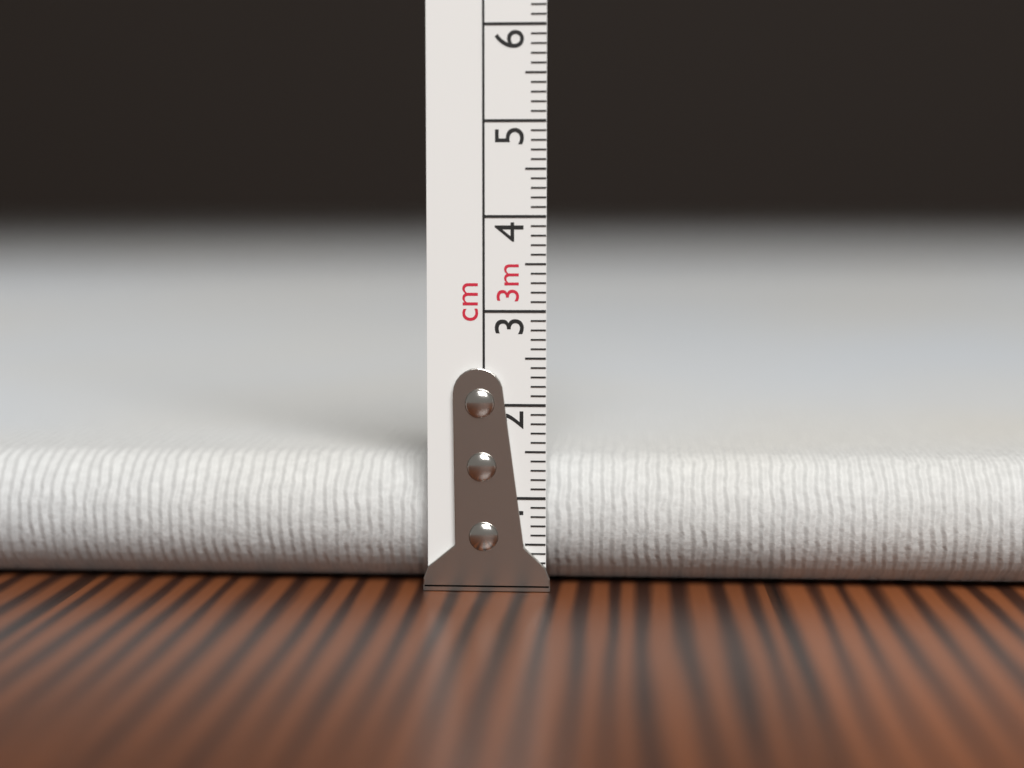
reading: 1.4 cm
